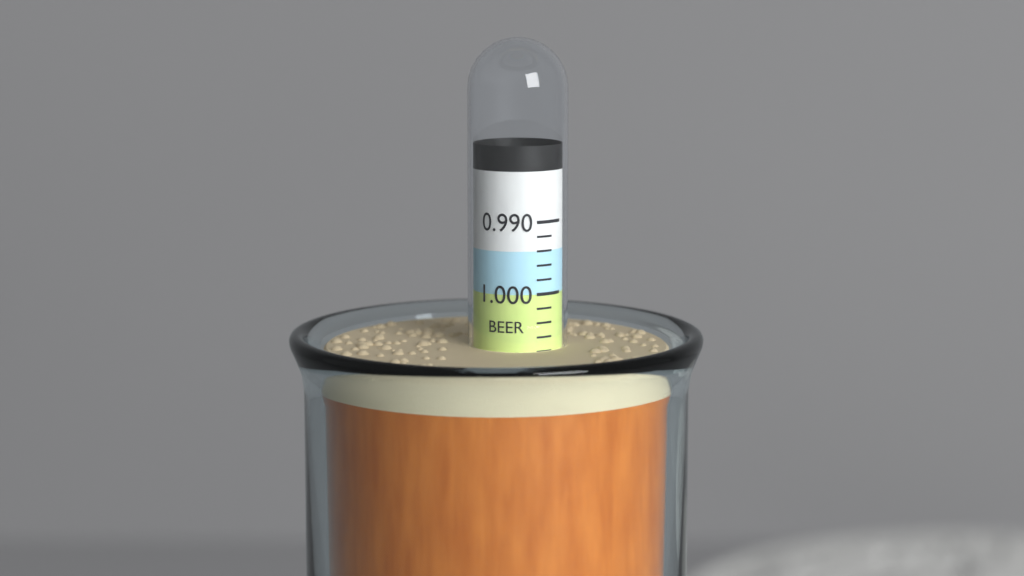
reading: 1.008 (no unit)
